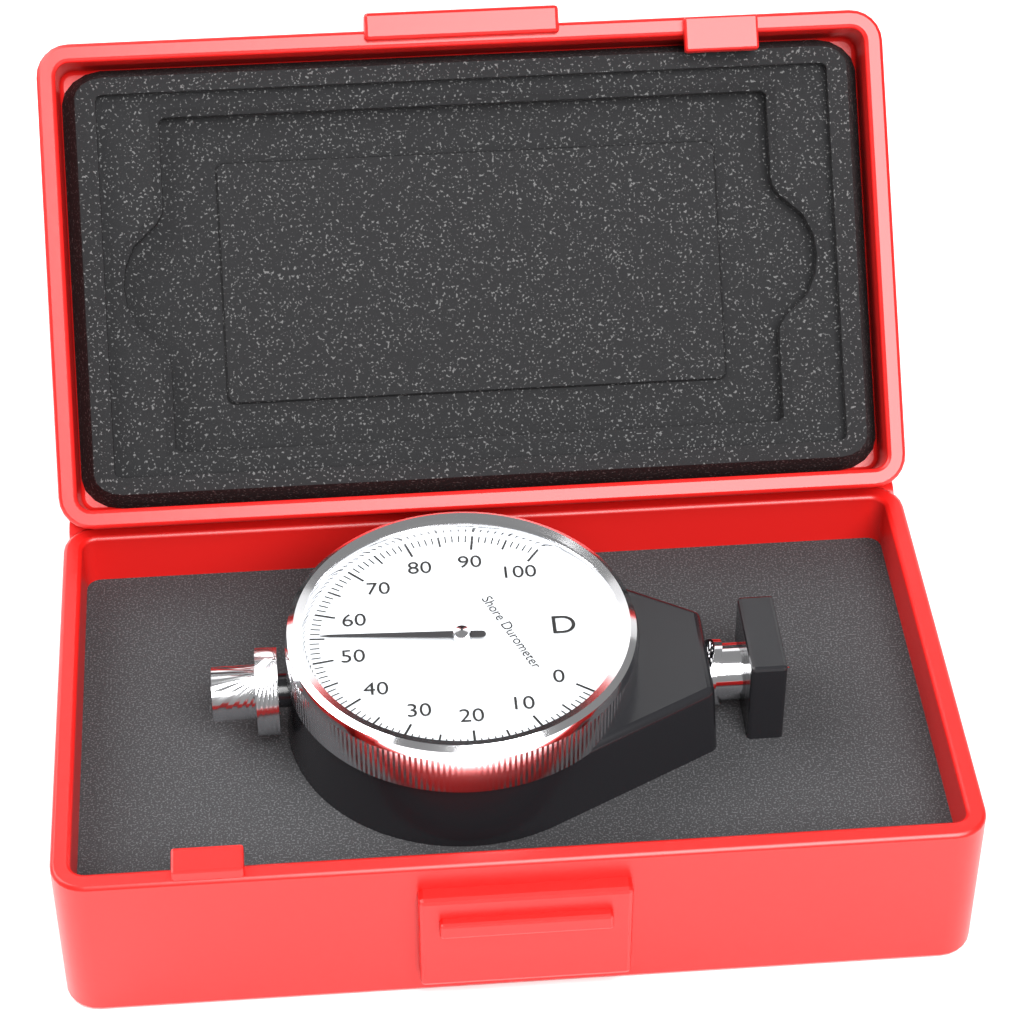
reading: 55 Shore D
